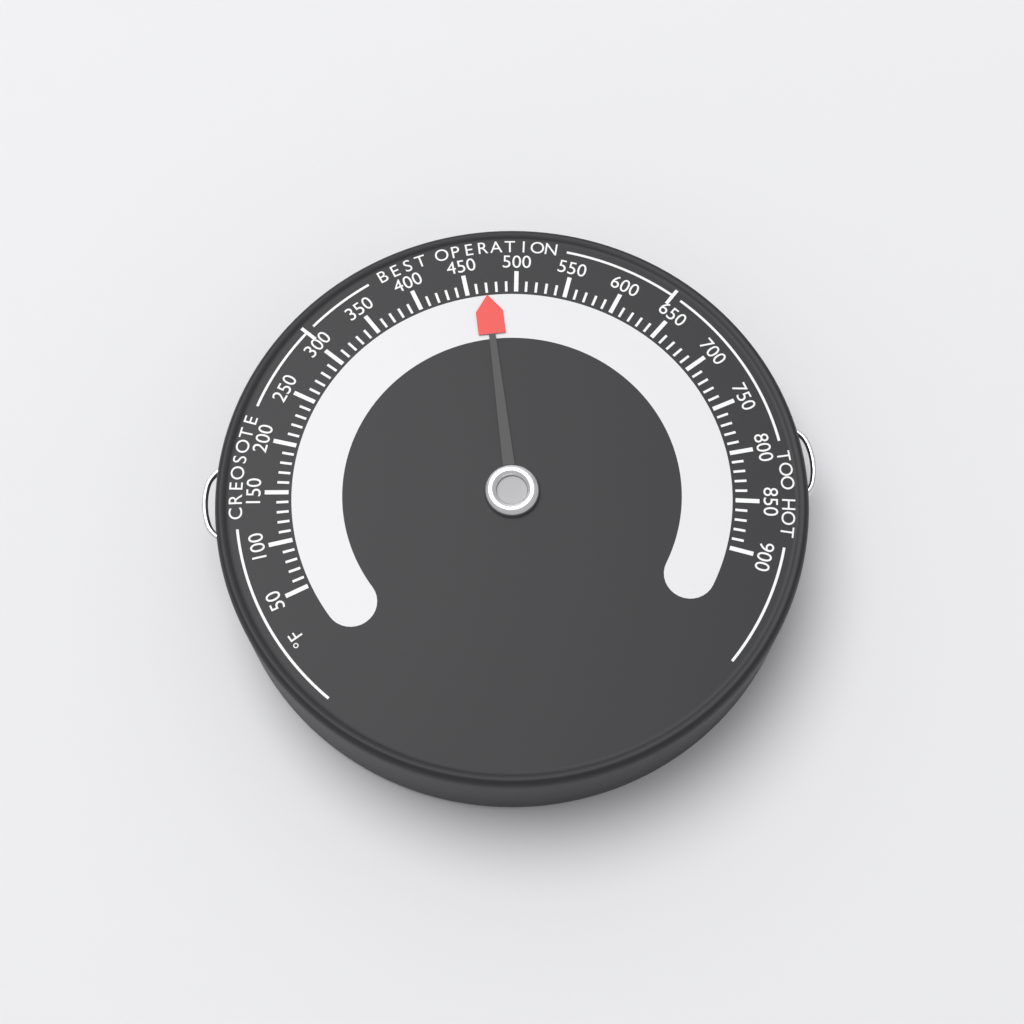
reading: 470 °F
